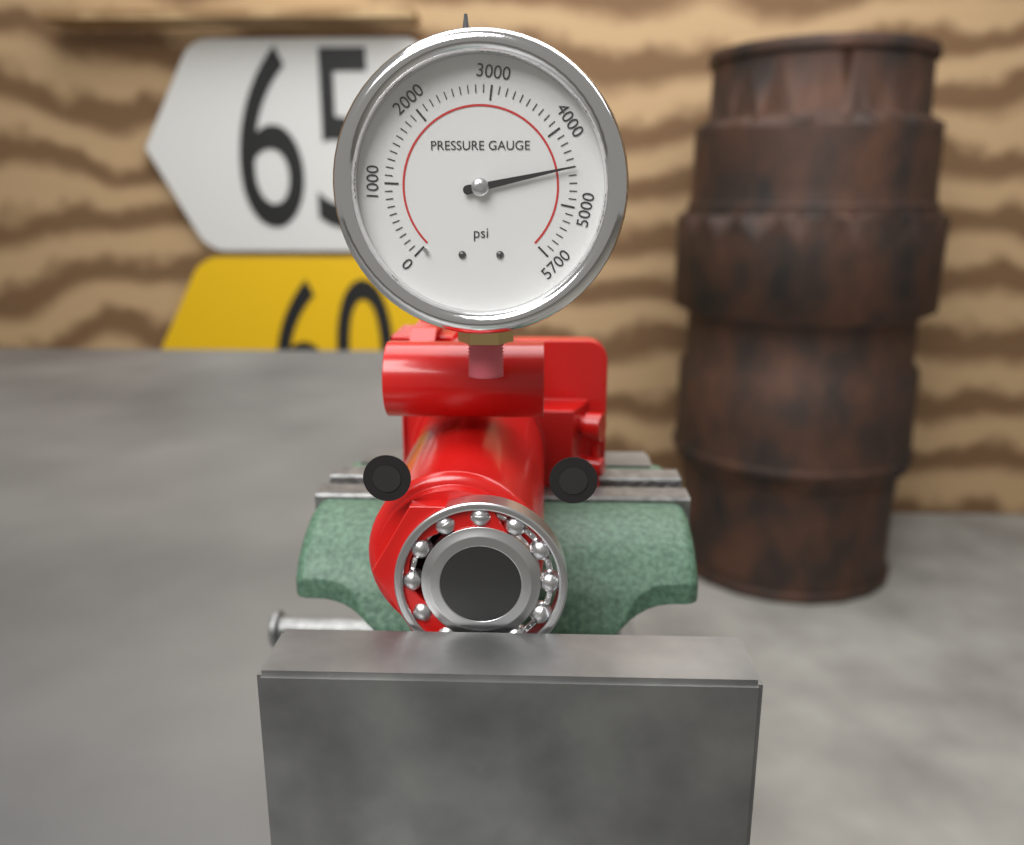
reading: 4500 psi
